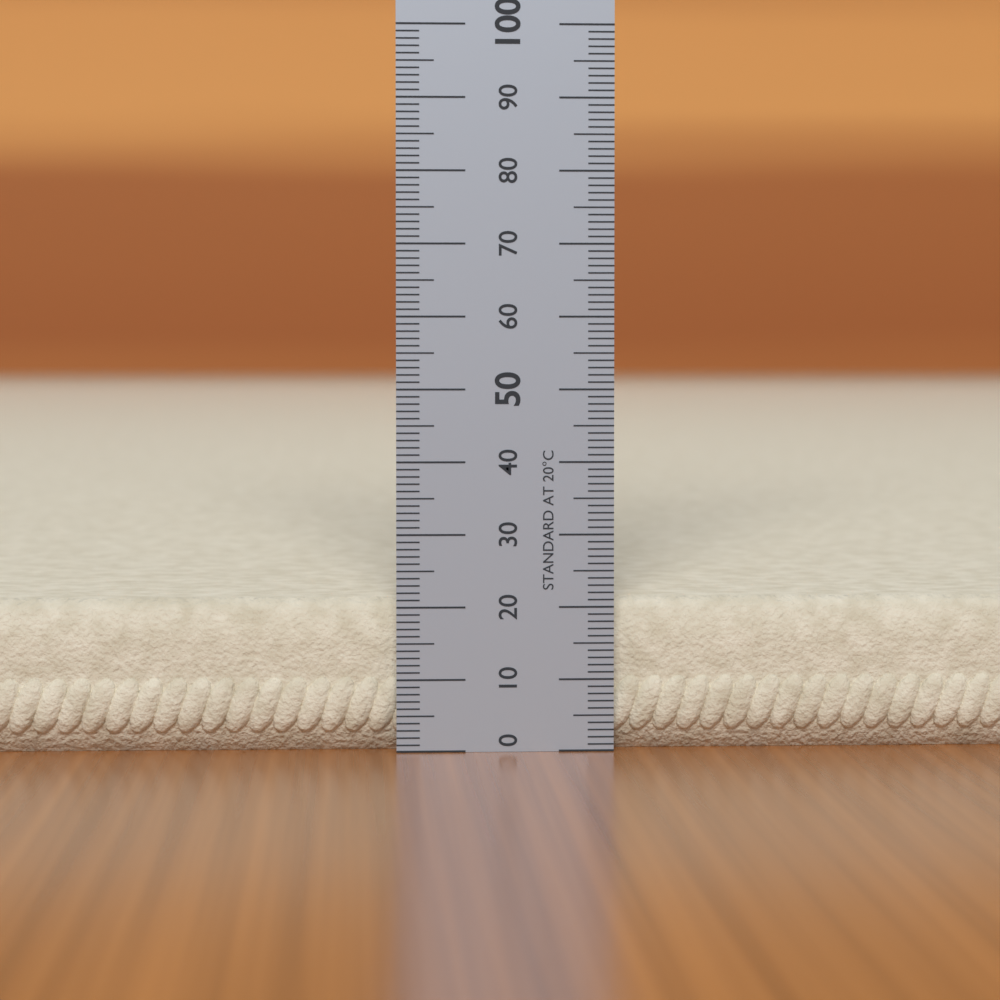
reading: 21 (no unit)
